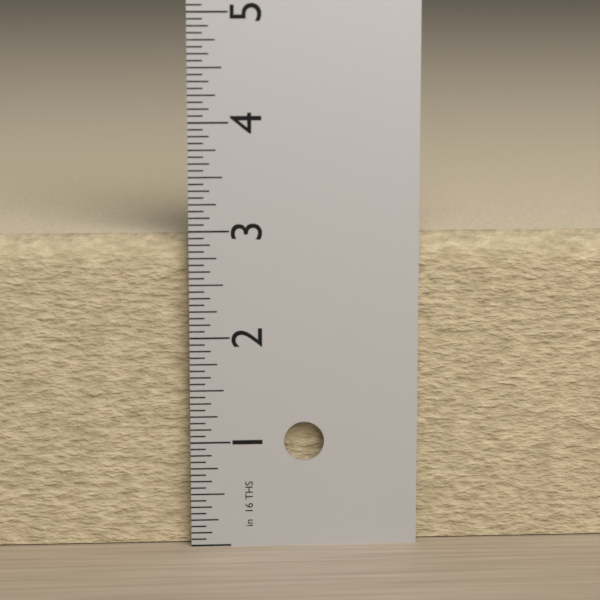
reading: 2.9375 in
